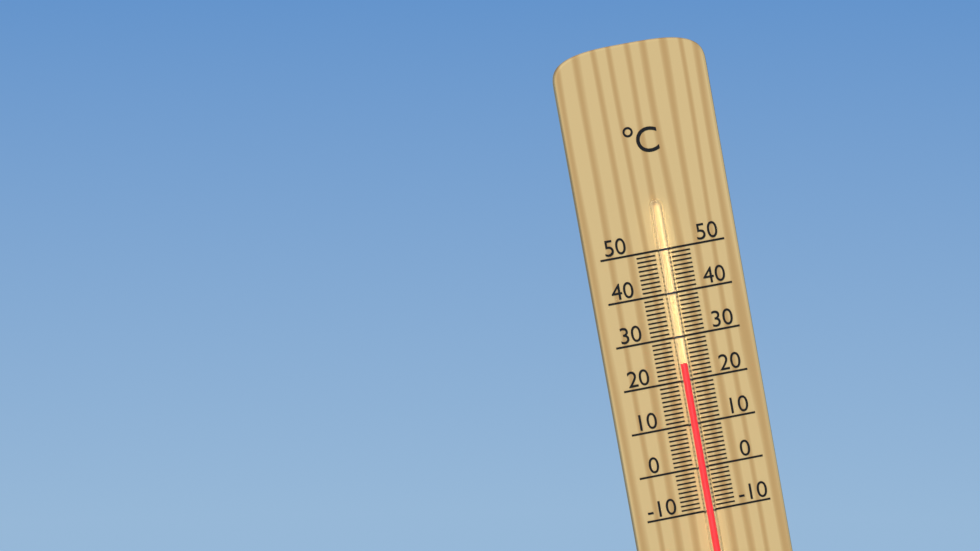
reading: 24 °C
